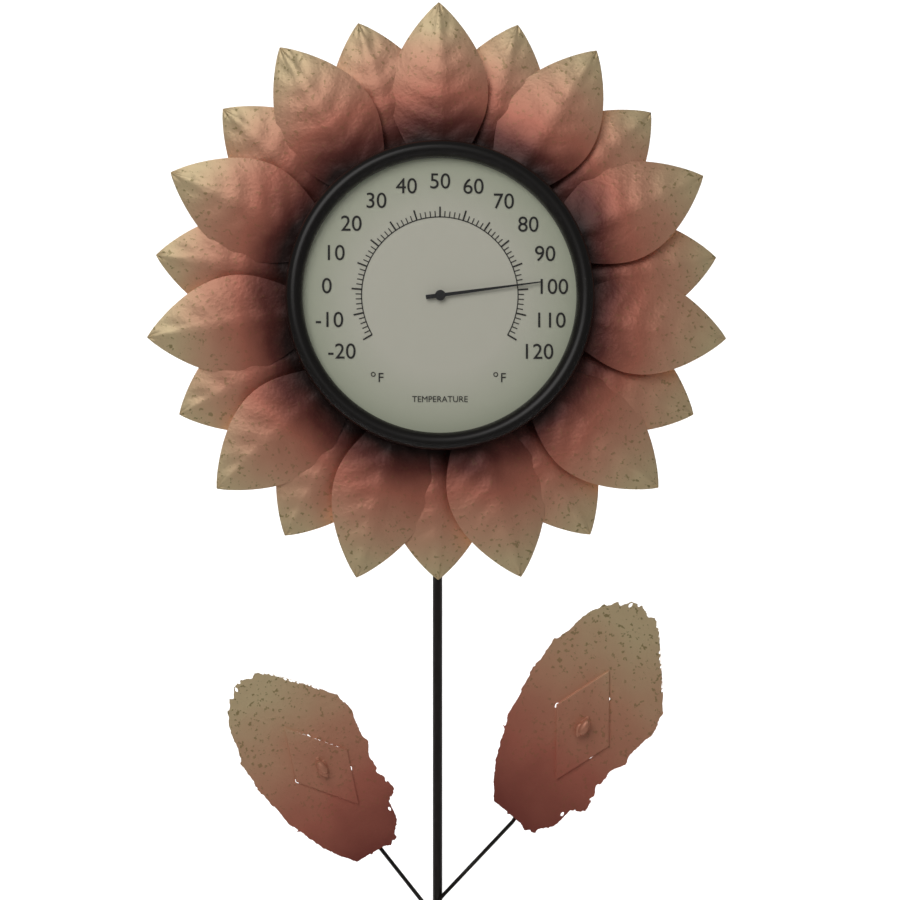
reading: 98 °F
